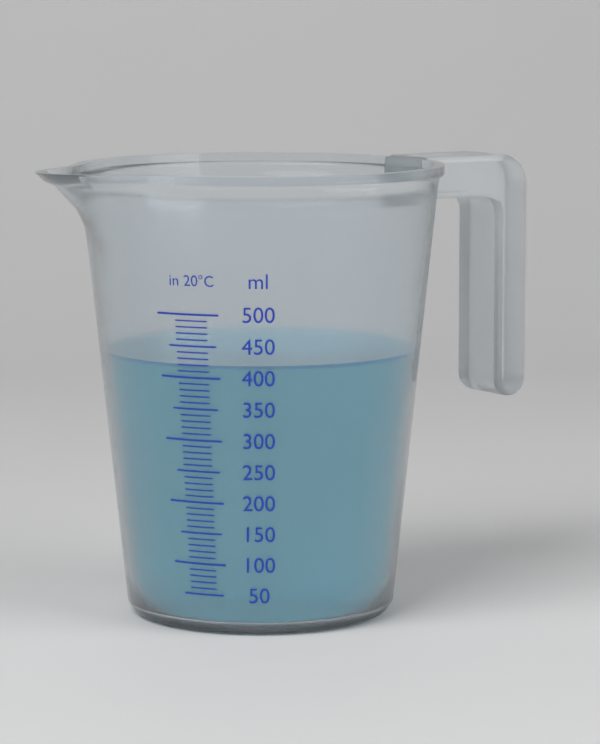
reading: 420 ml
